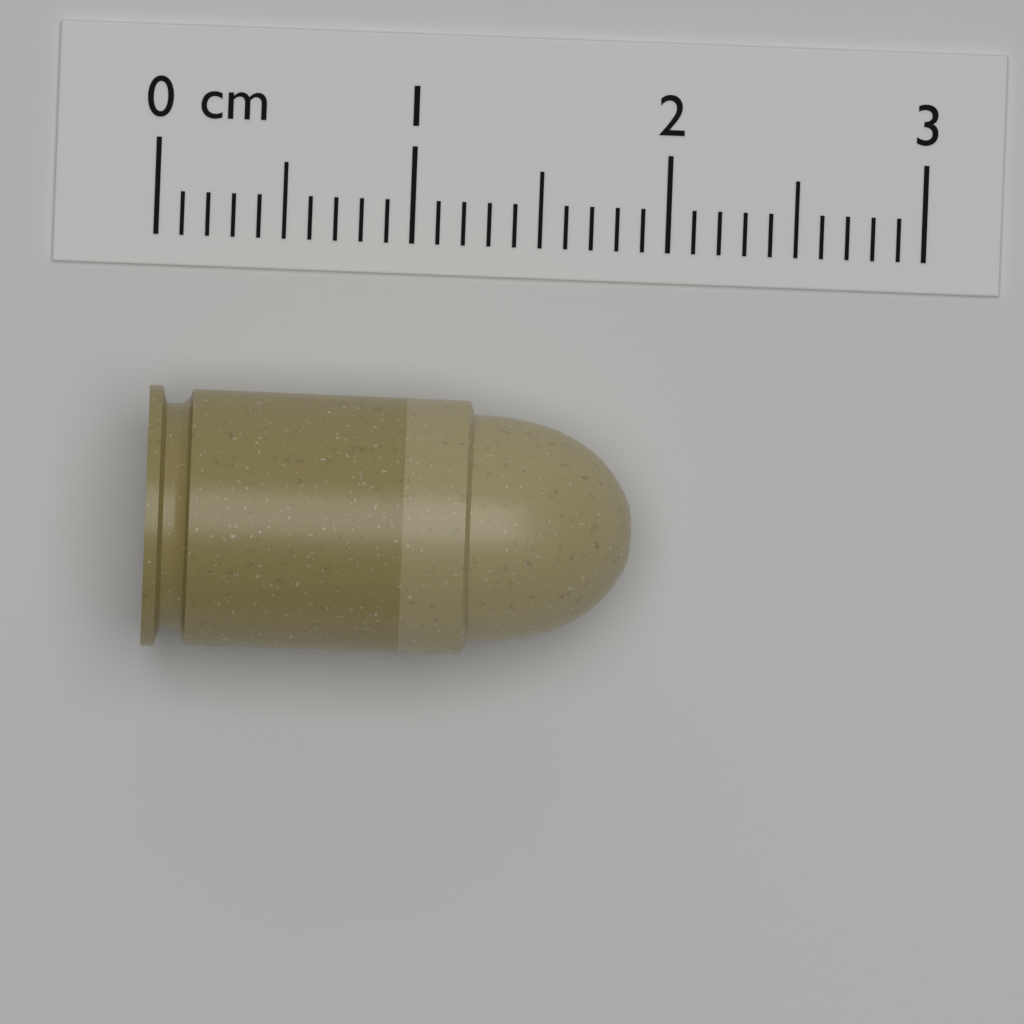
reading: 1.9 cm
